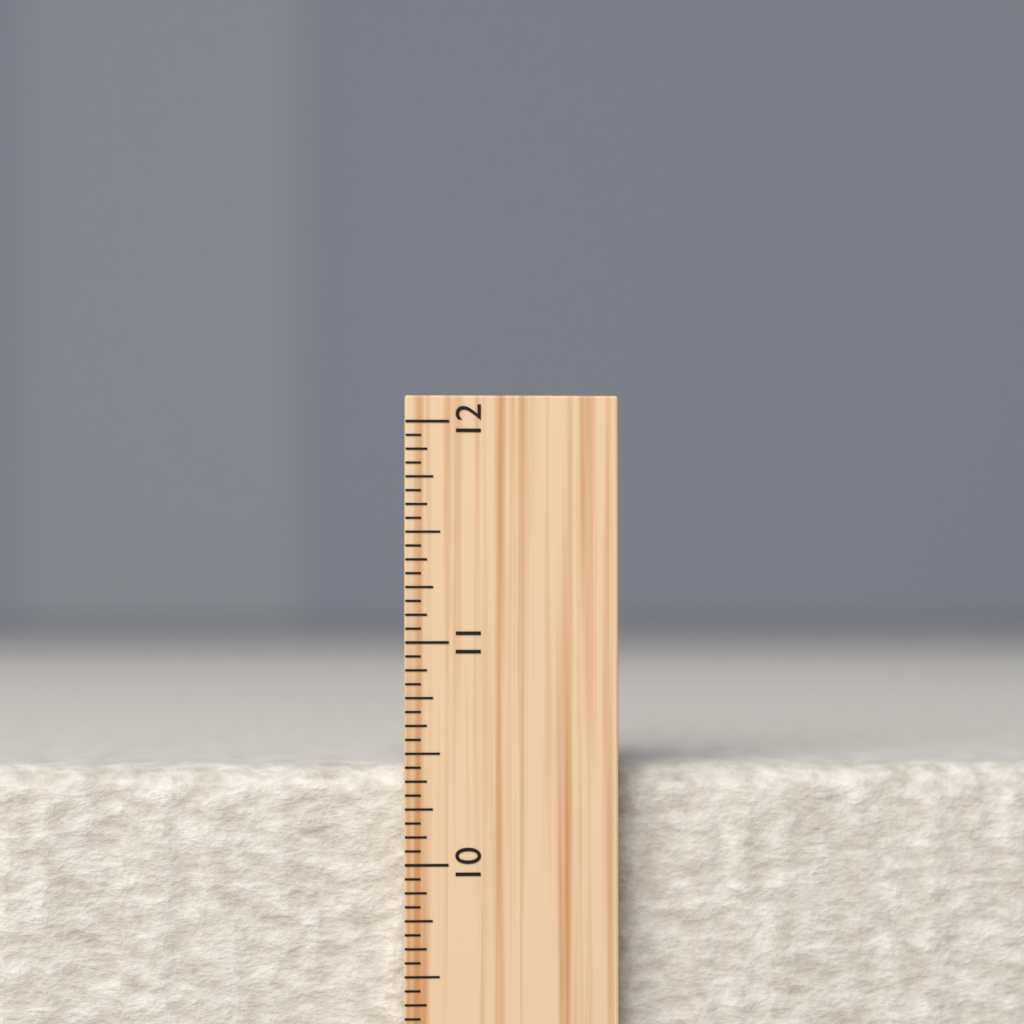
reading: 10.4375 inch
